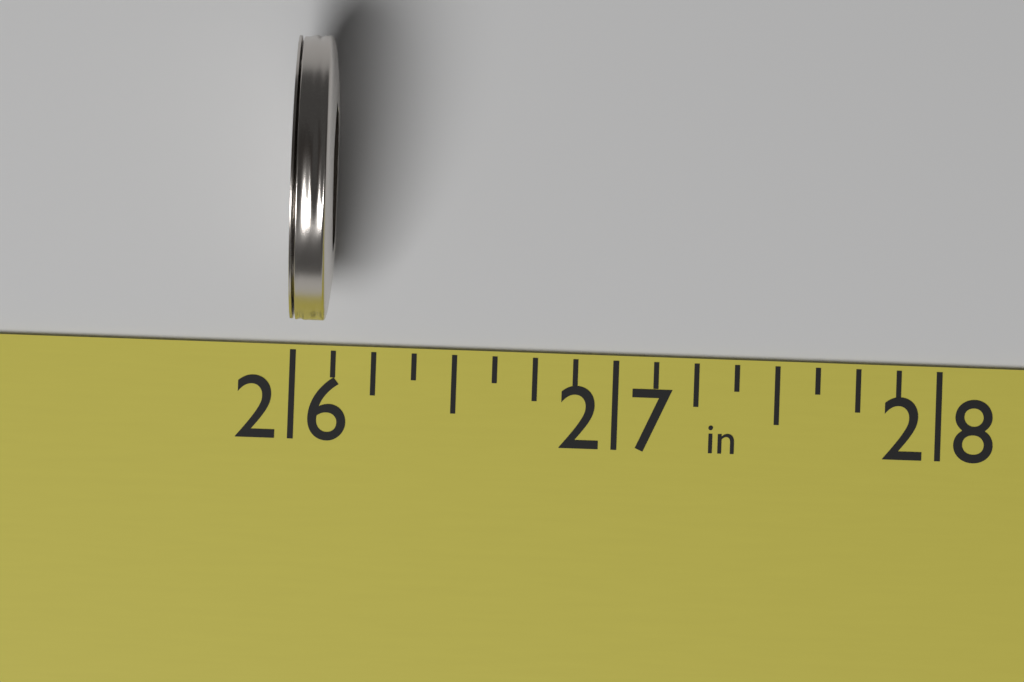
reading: 26.125 in
